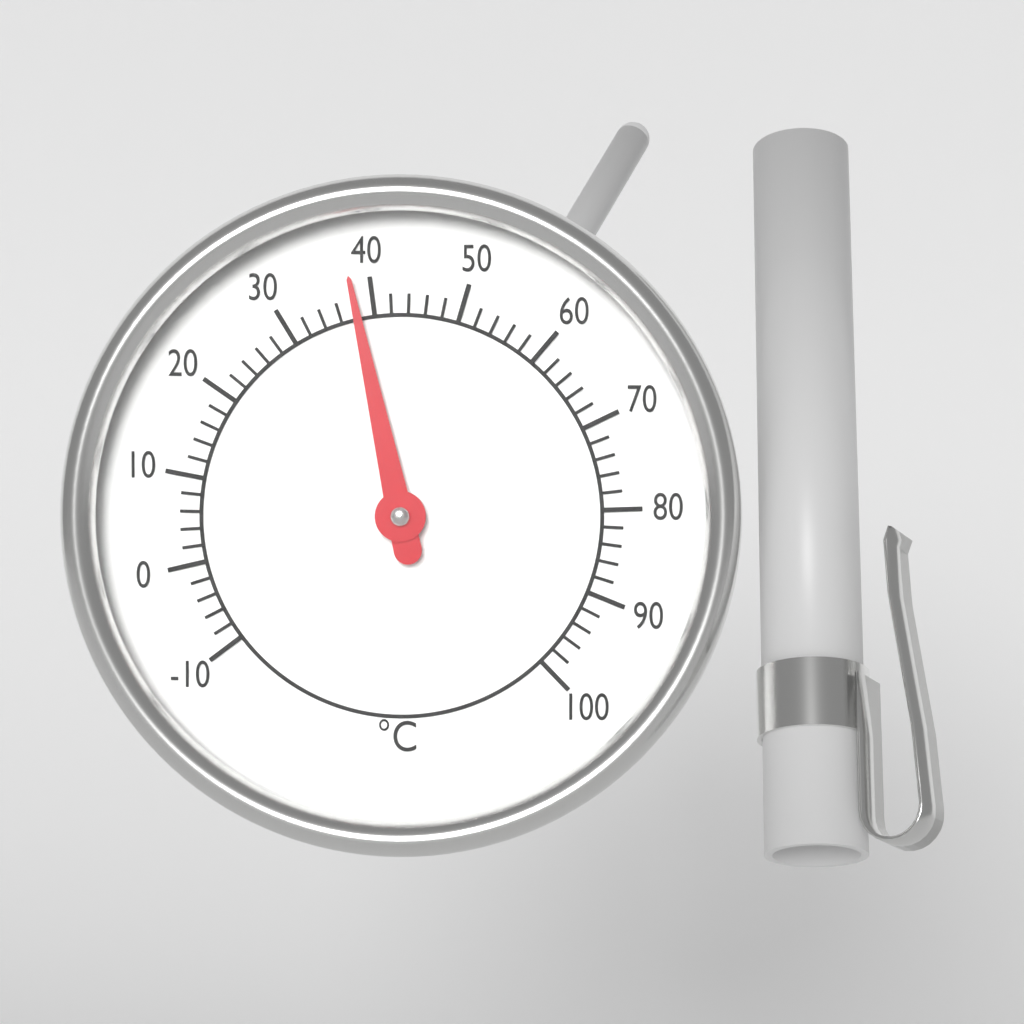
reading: 38 °C
